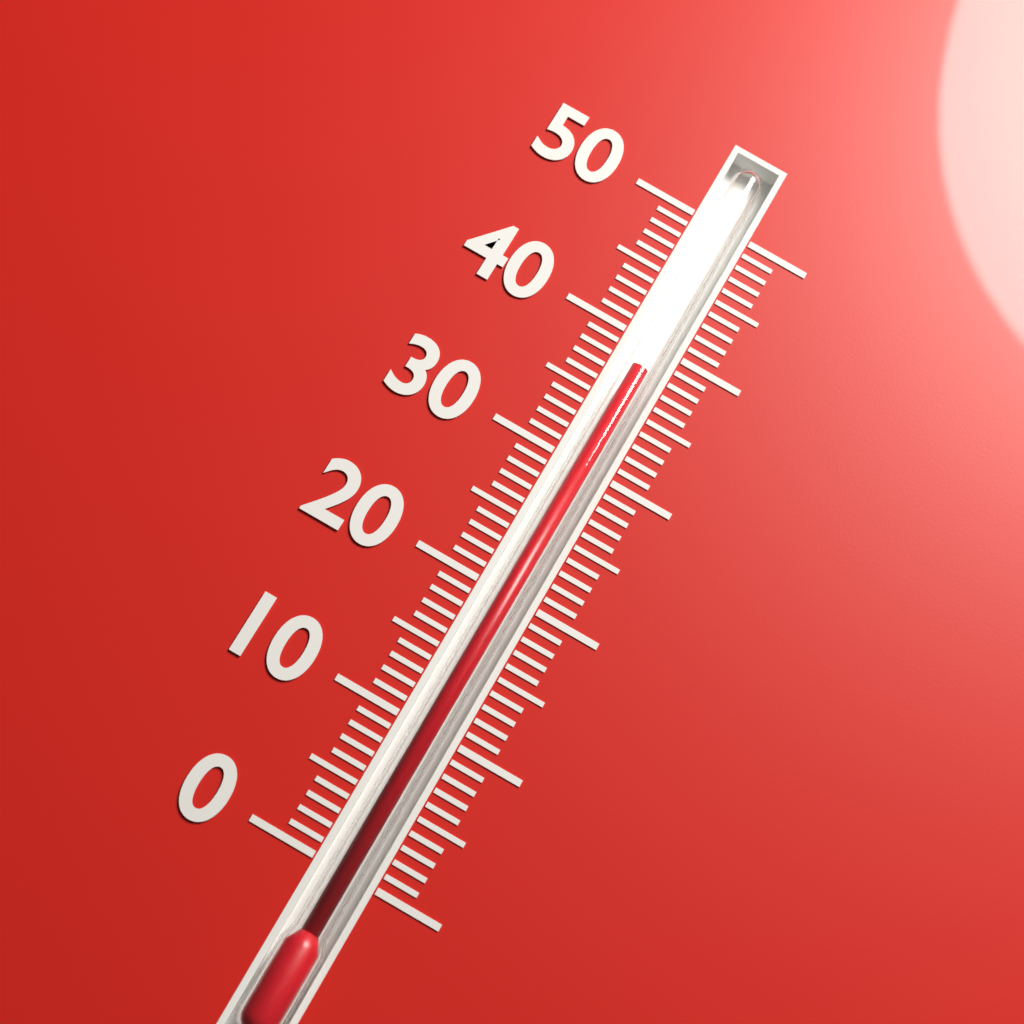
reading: 38 (no unit)
